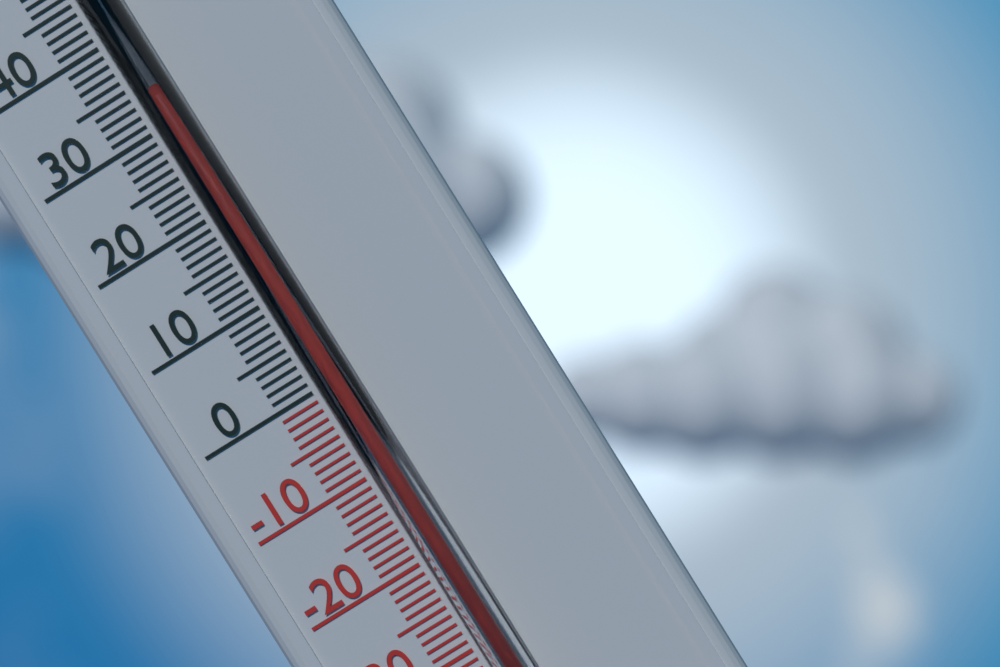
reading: 32 °C
